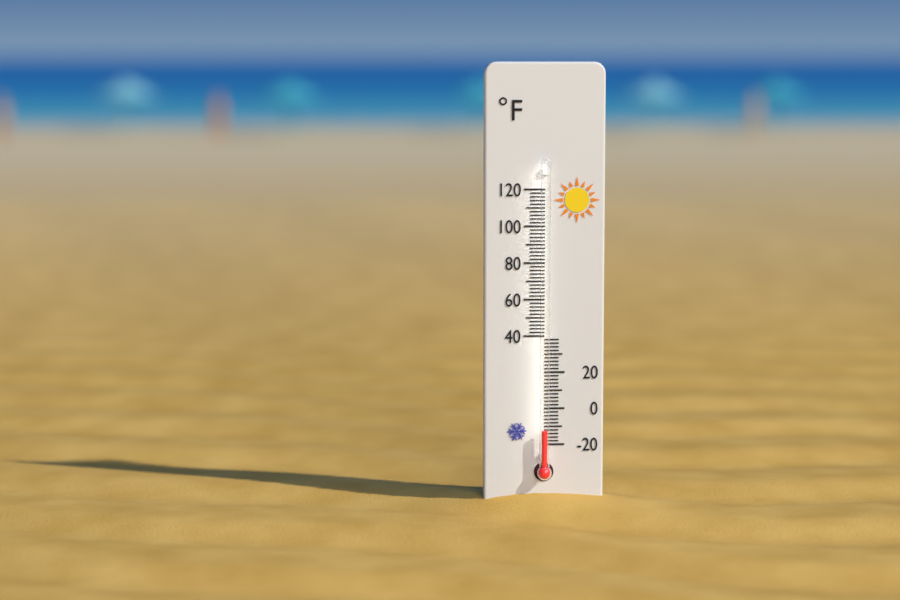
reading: -12 °F
